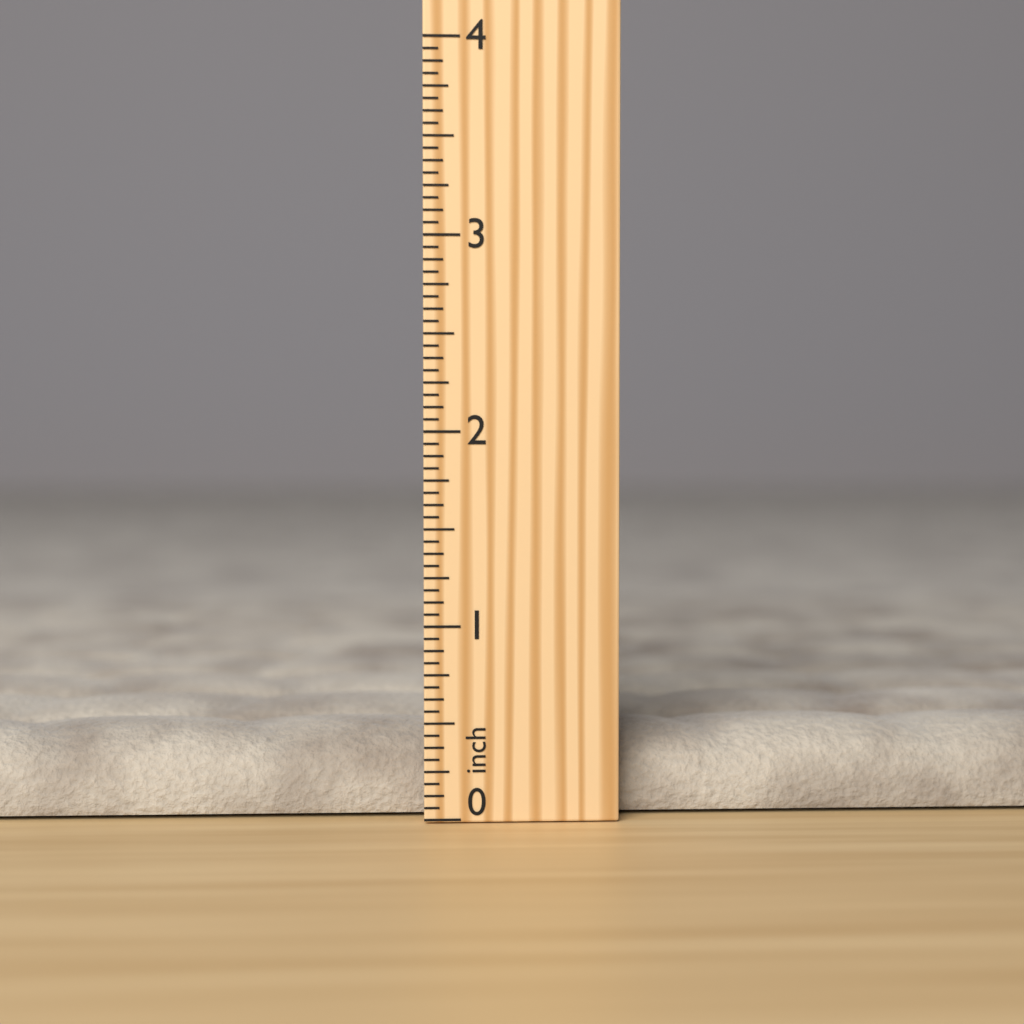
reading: 0.4375 inch
